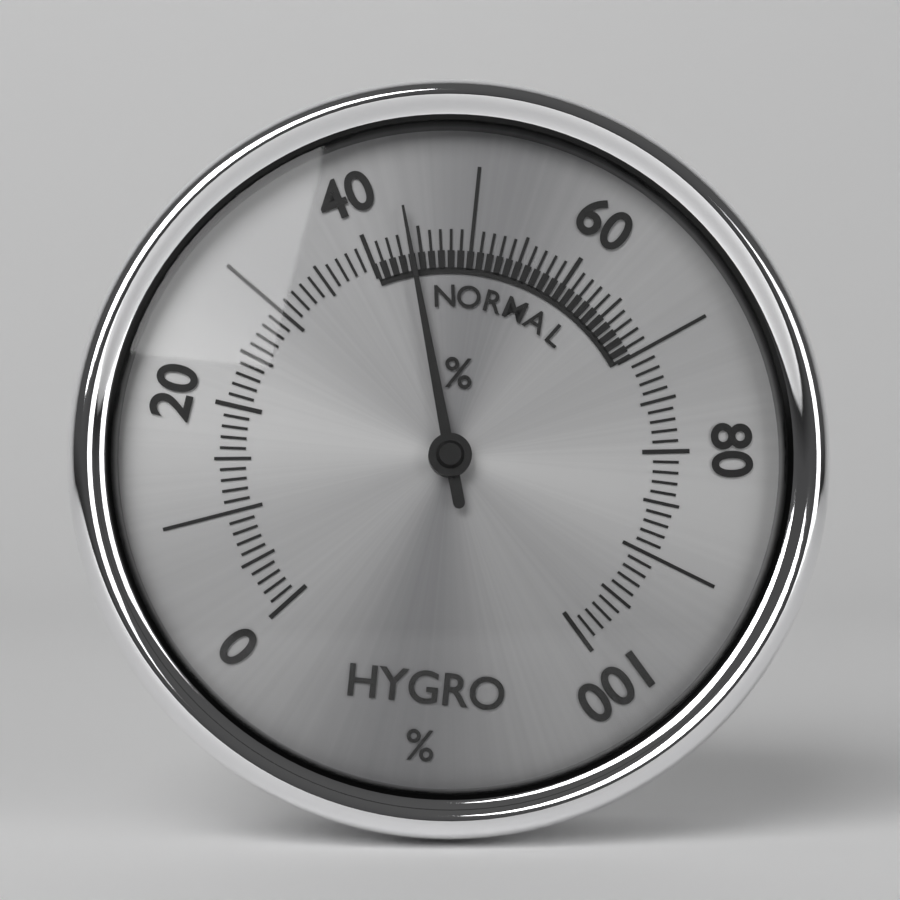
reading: 44 %
